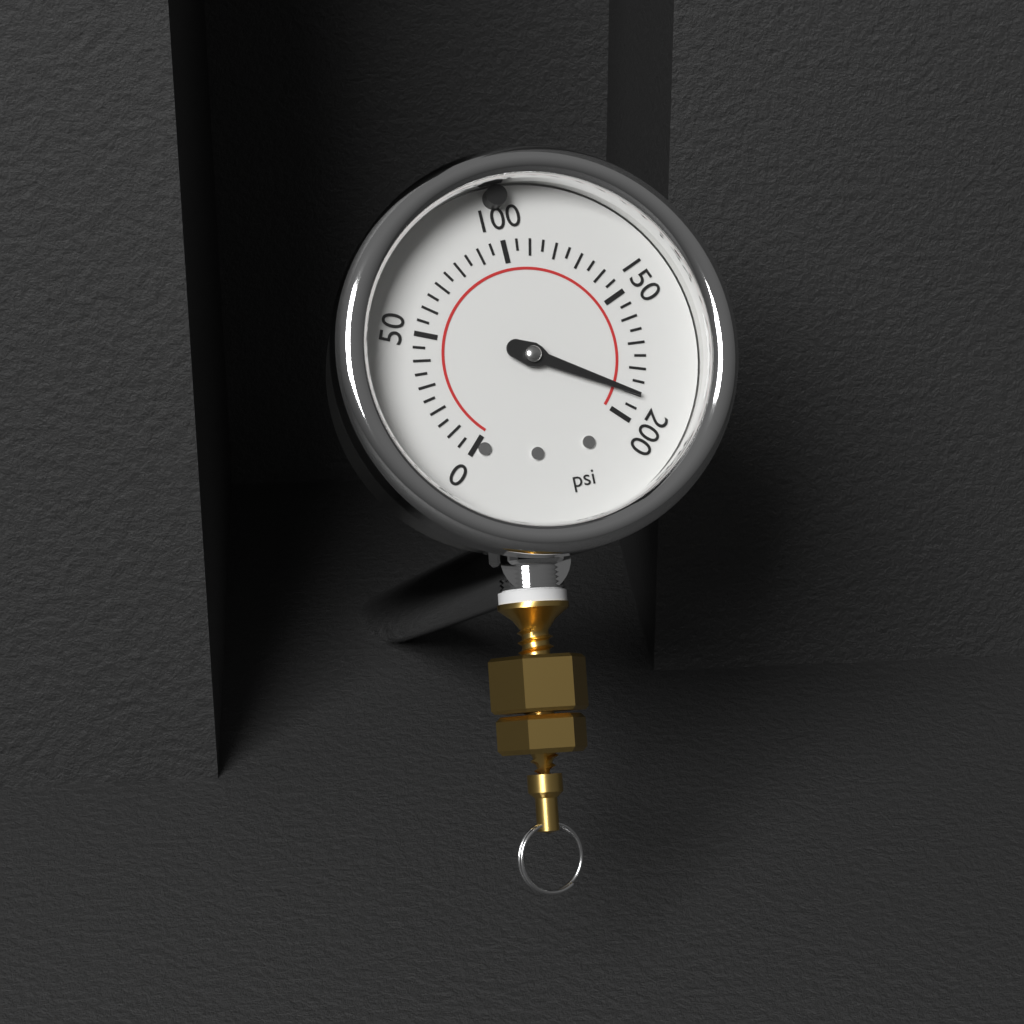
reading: 190 psi
